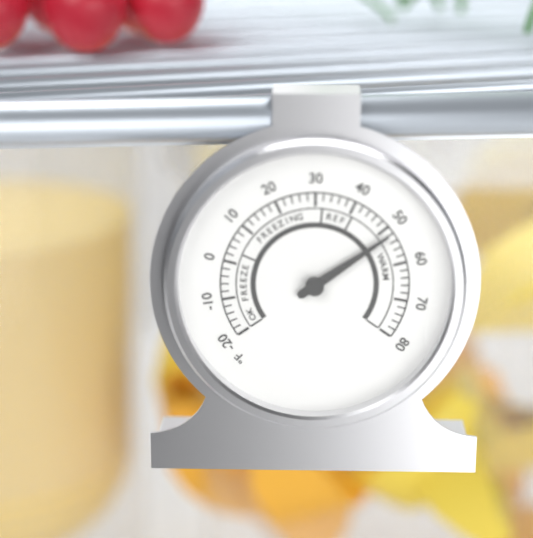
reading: 52 °F
